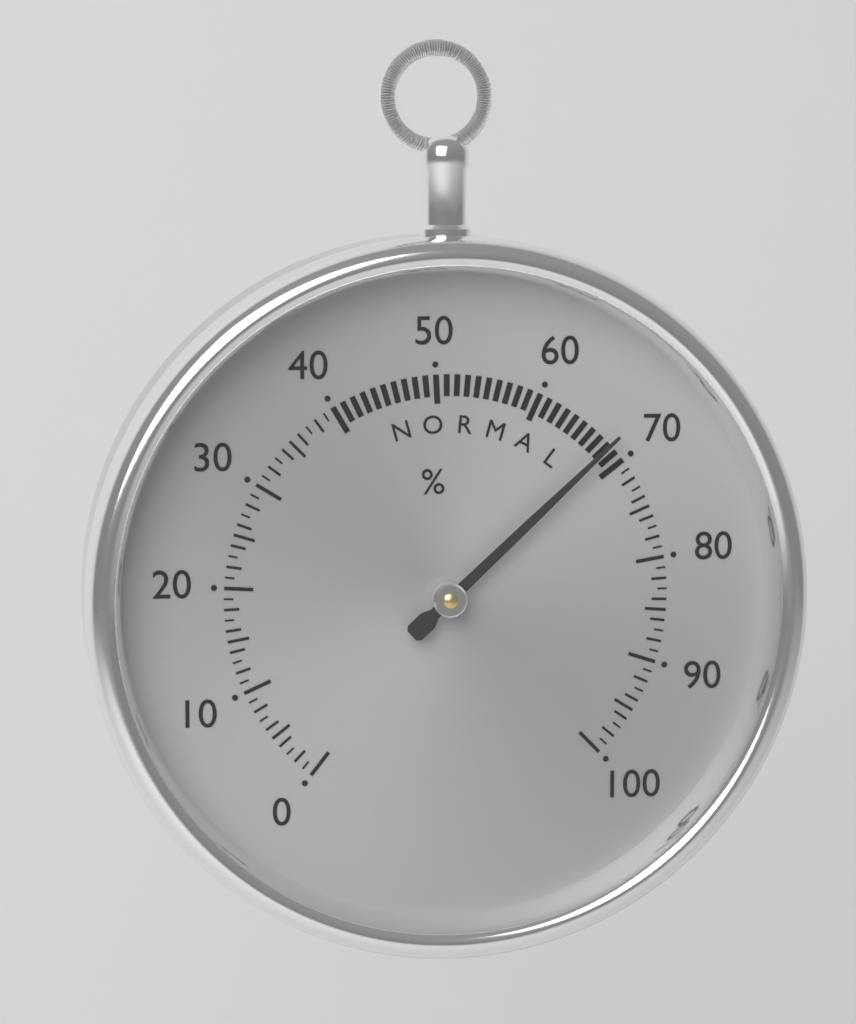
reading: 68 %
